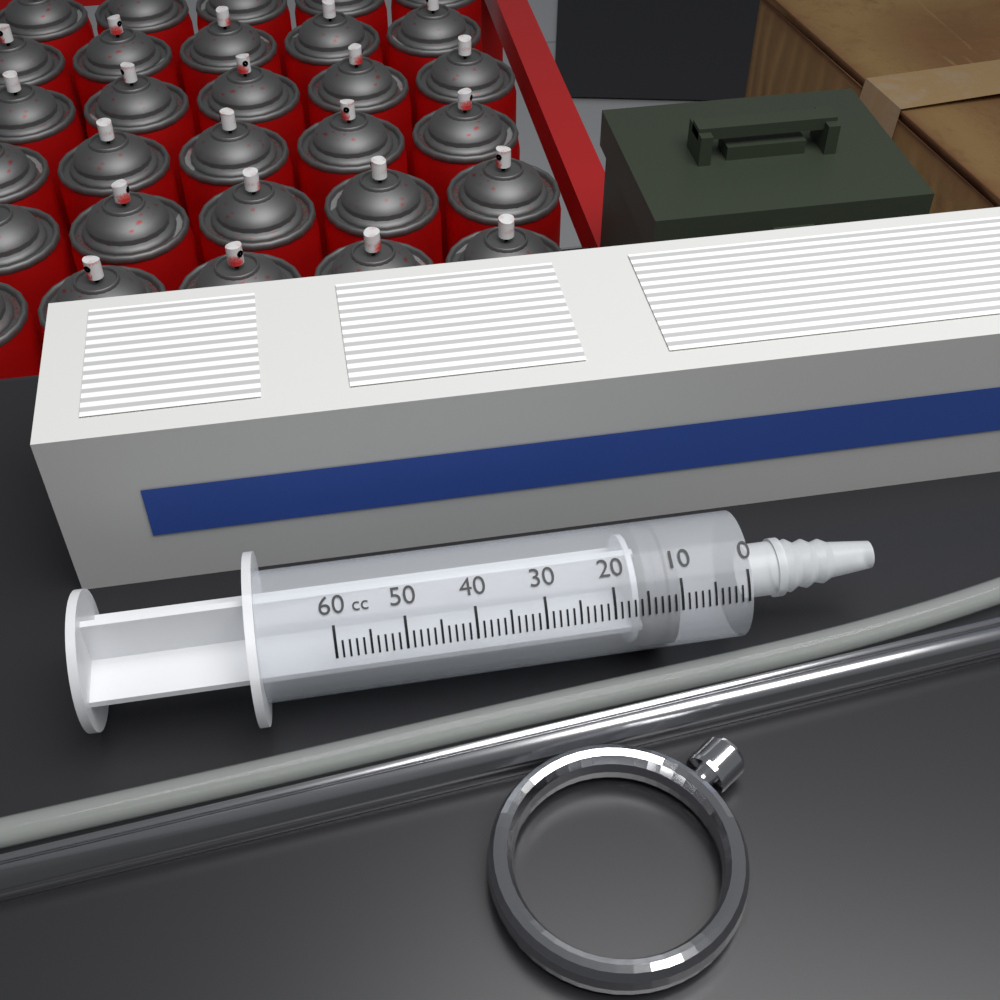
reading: 10 cc
